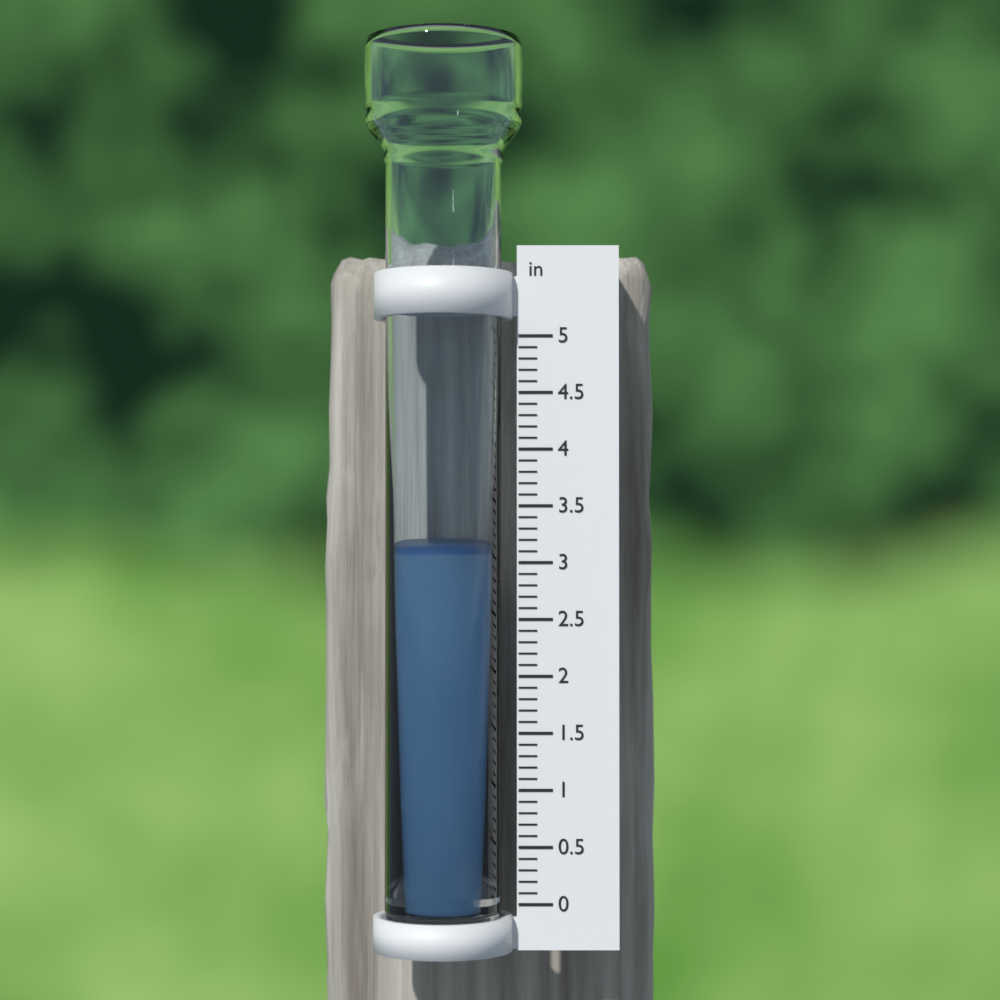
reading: 3.1 in
